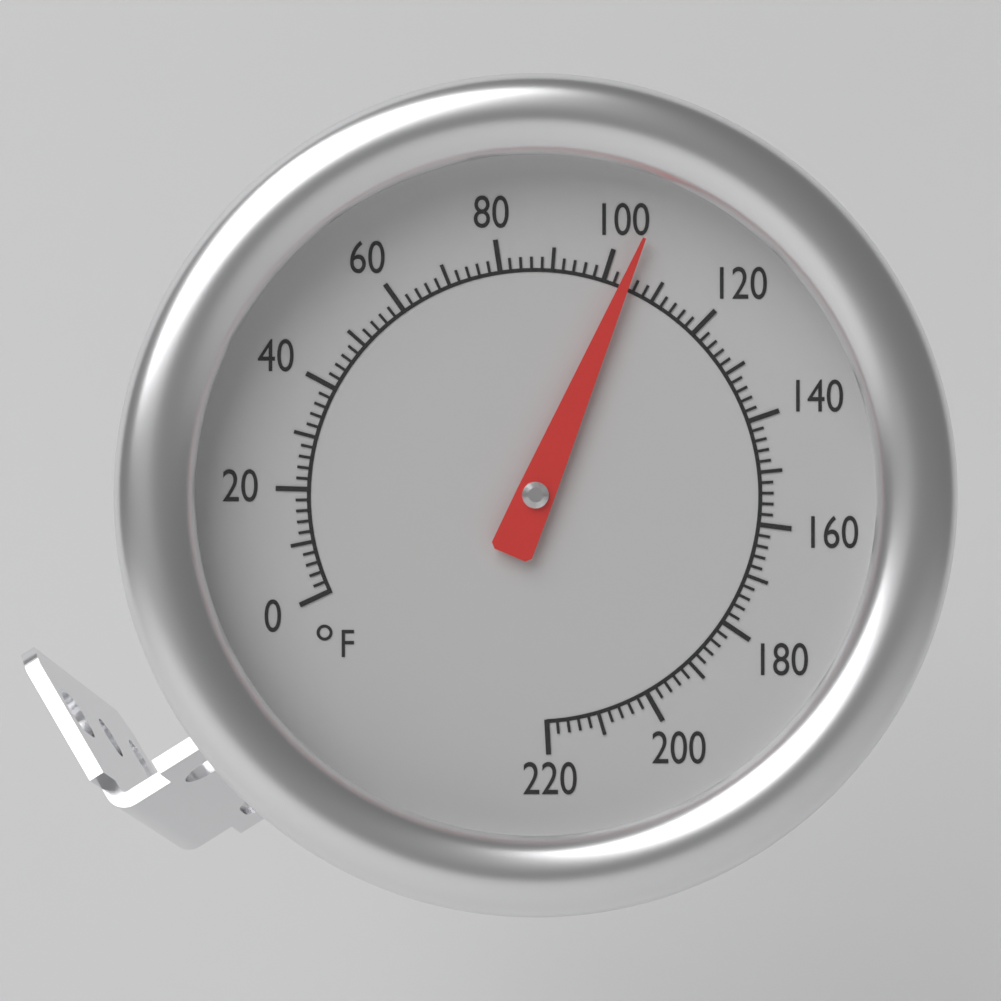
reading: 104 °F
